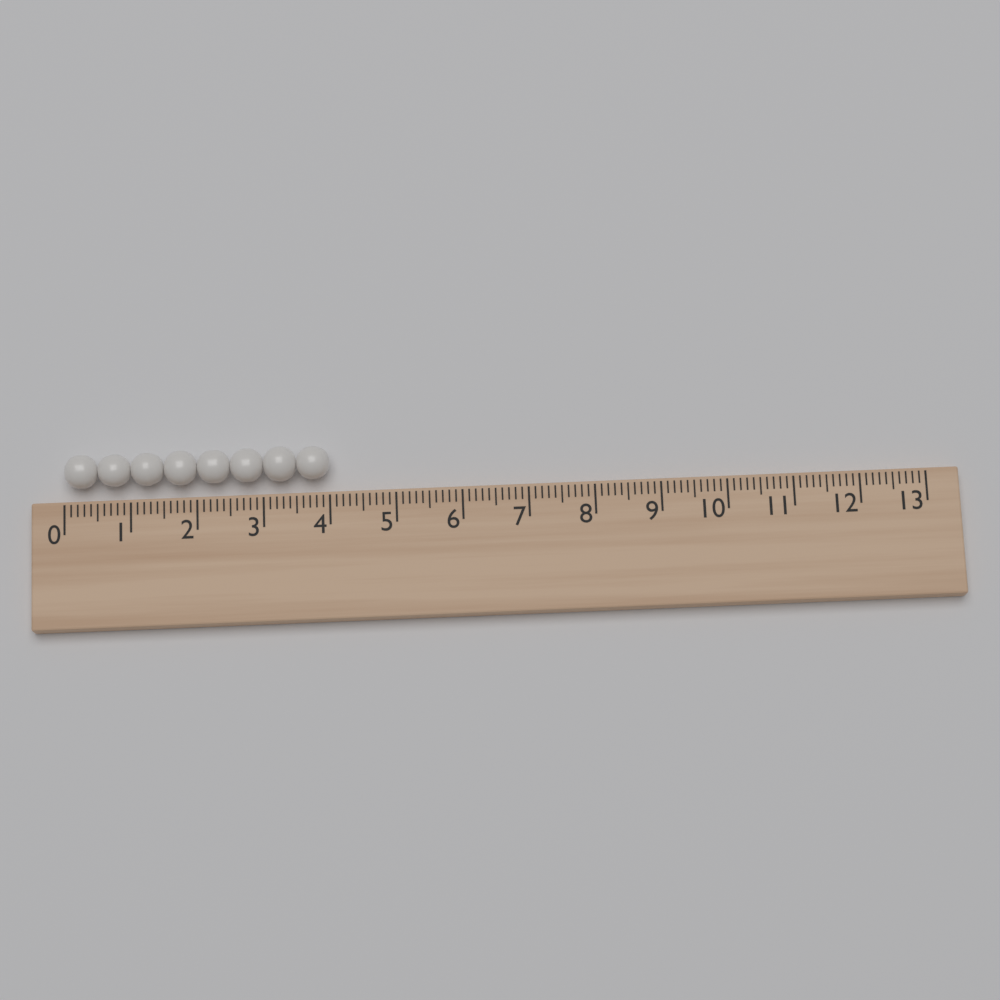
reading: 4.0 (no unit)
